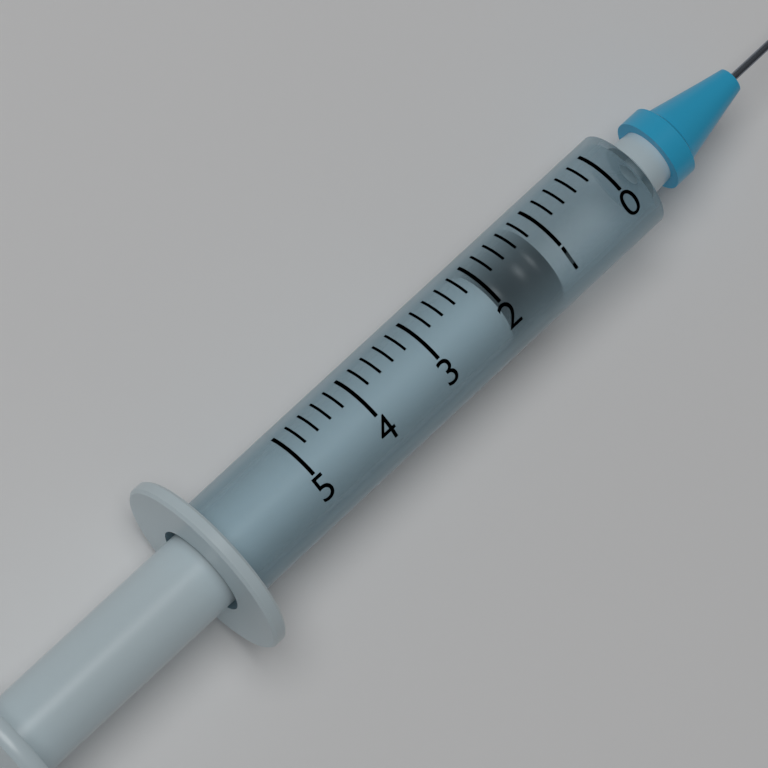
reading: 1.2 (no unit)
